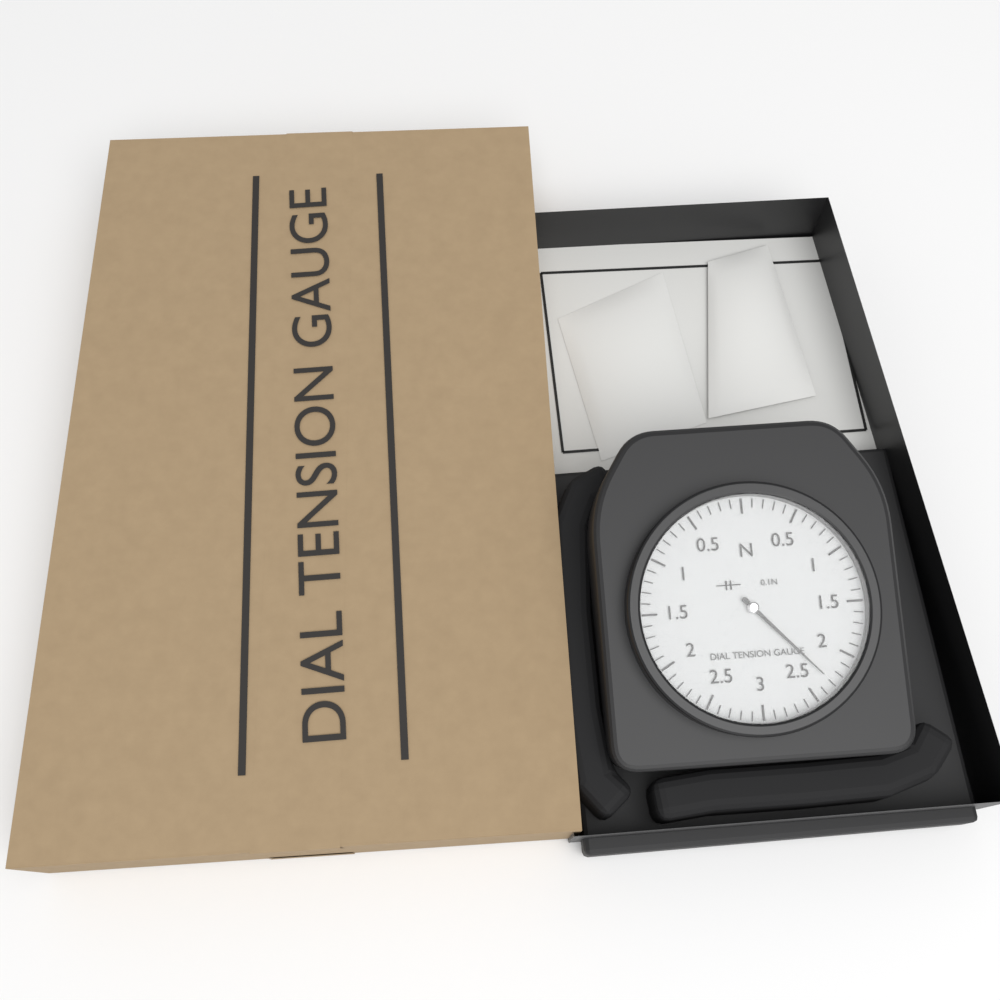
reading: 2.3 N
